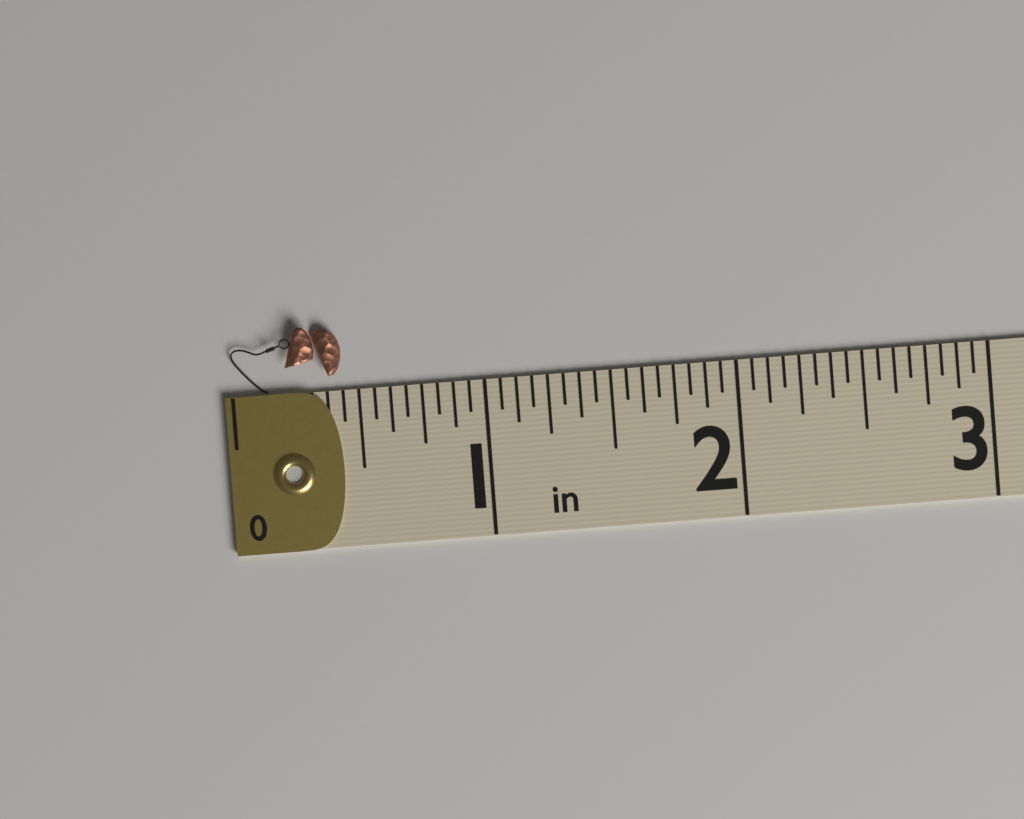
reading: 0.4375 in
